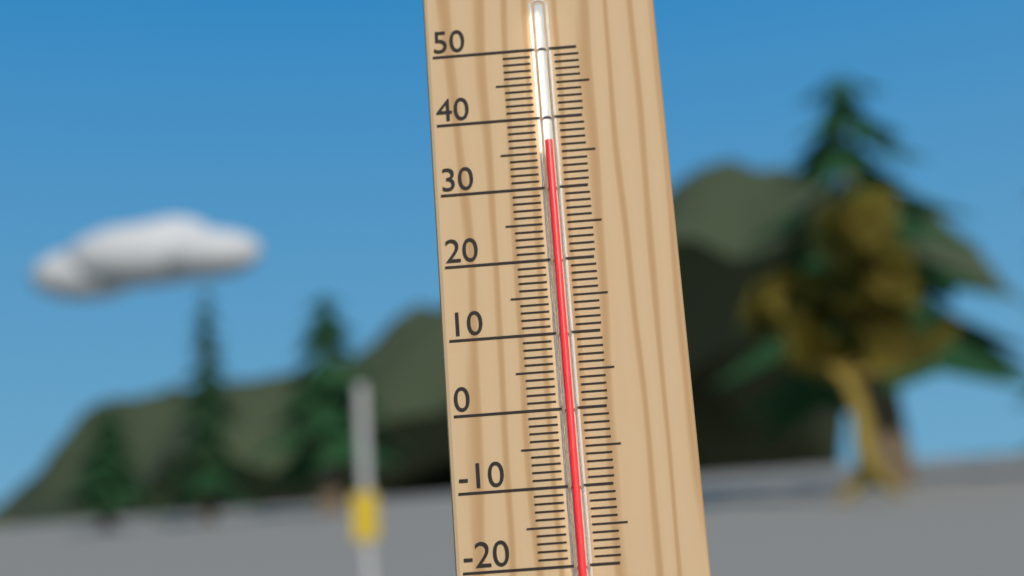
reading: 36 °C
